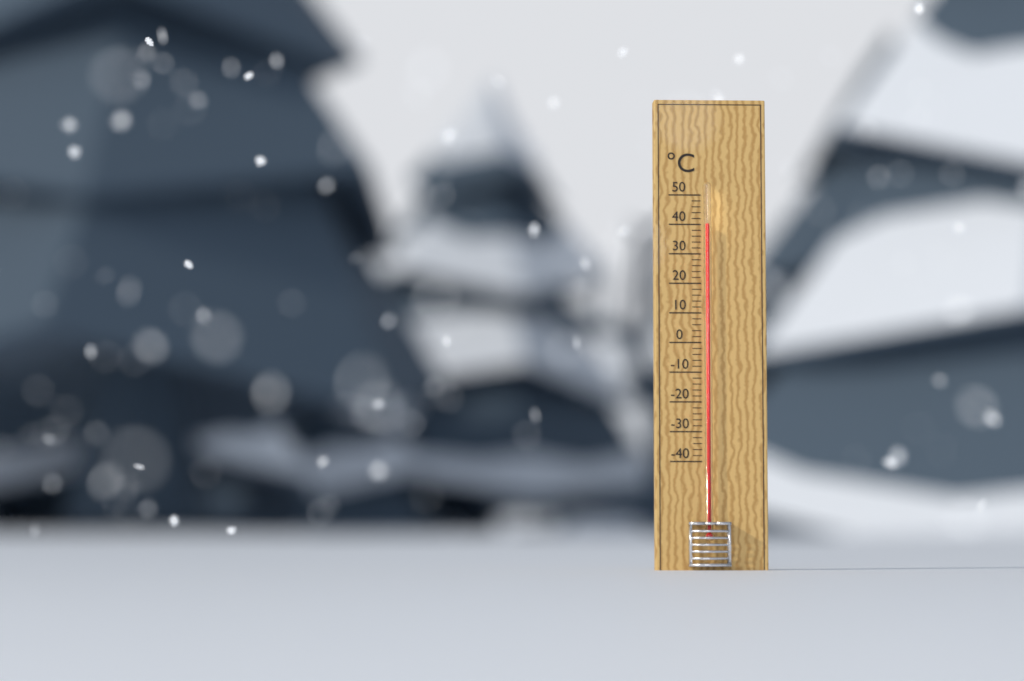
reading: 40 °C
